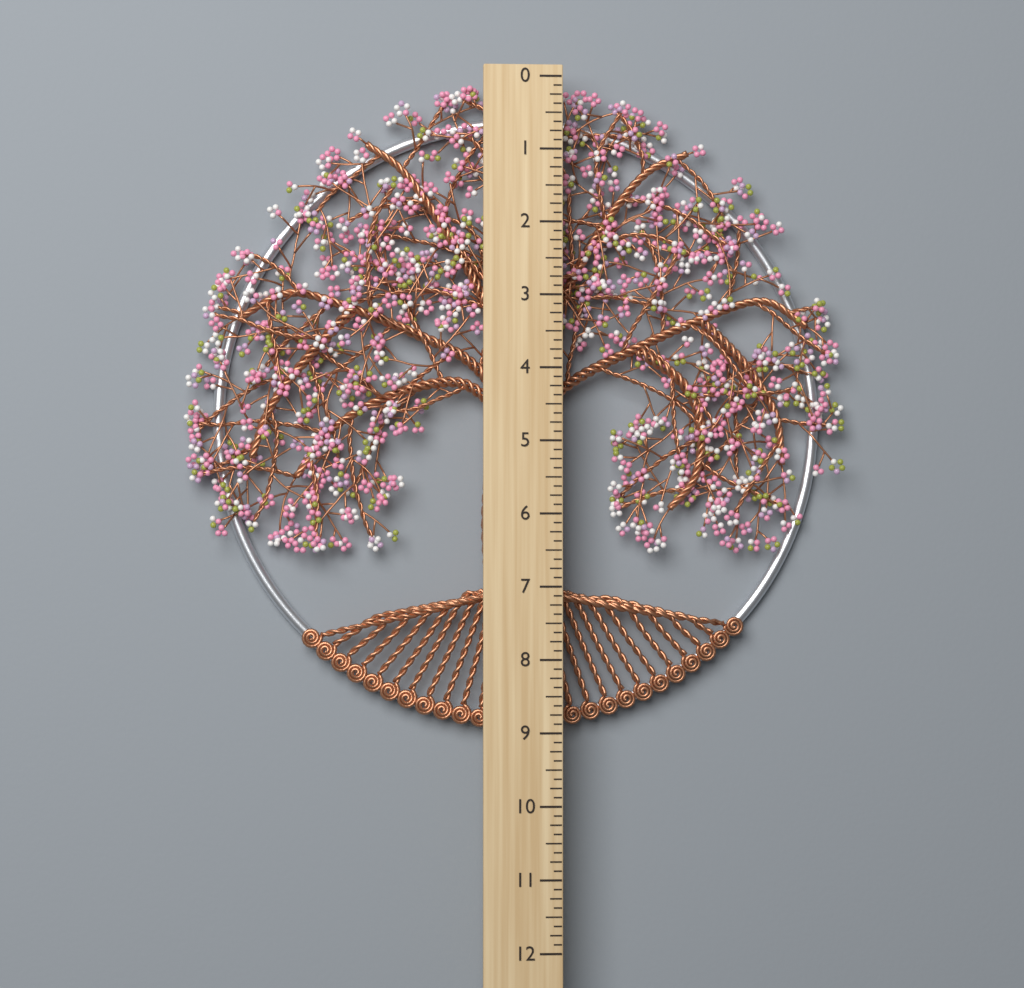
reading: 9.000 (no unit)
